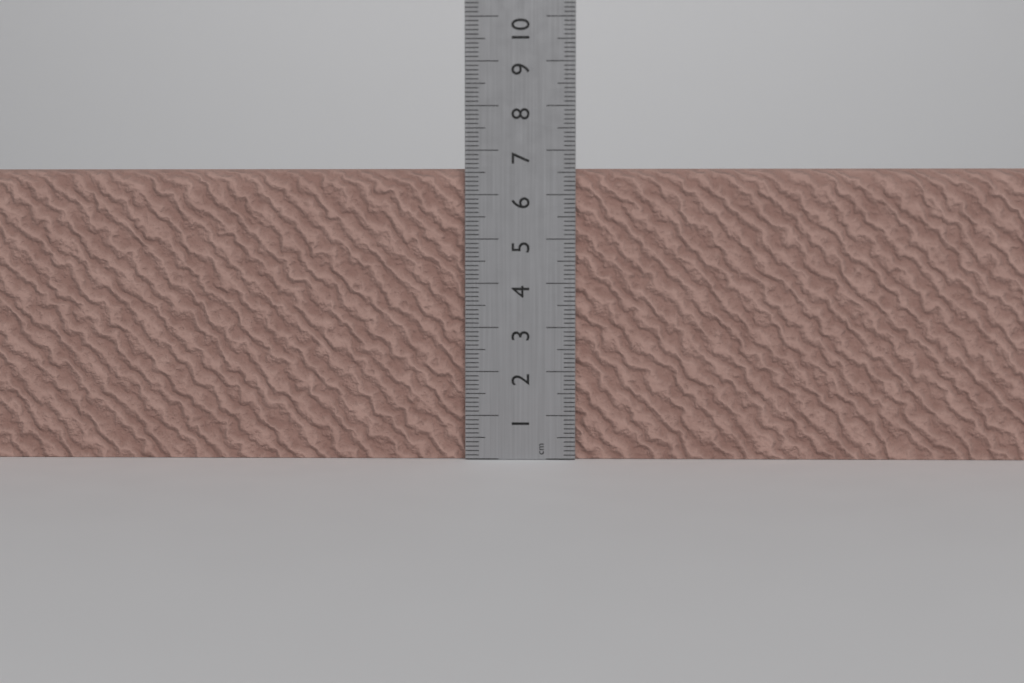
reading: 6.6 cm
